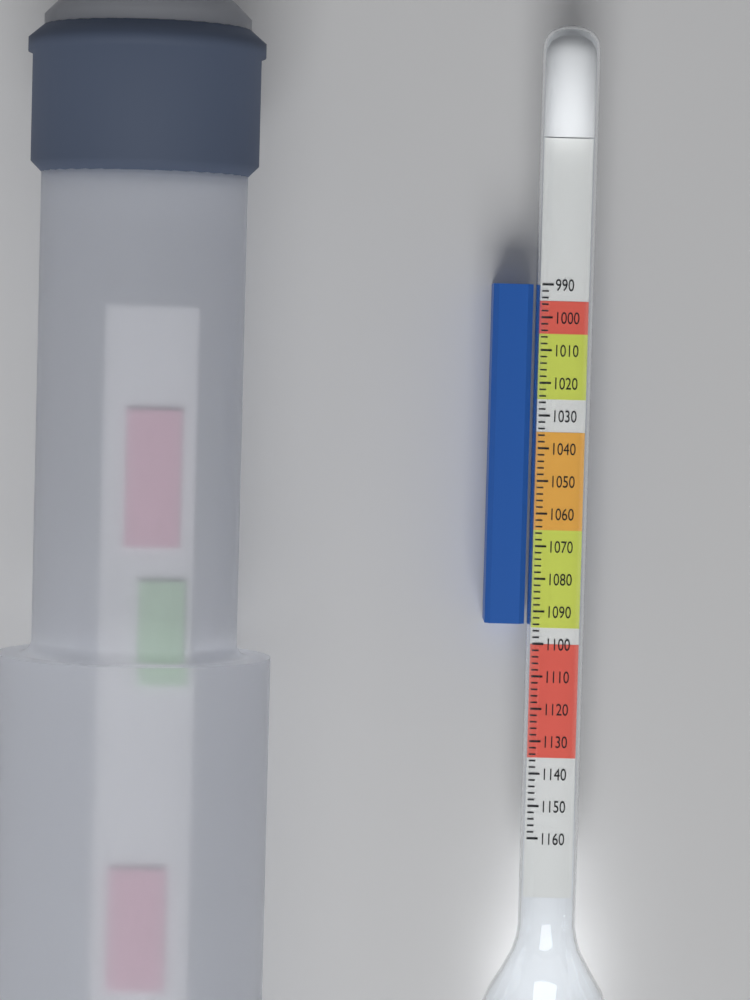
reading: 1094 (no unit)
